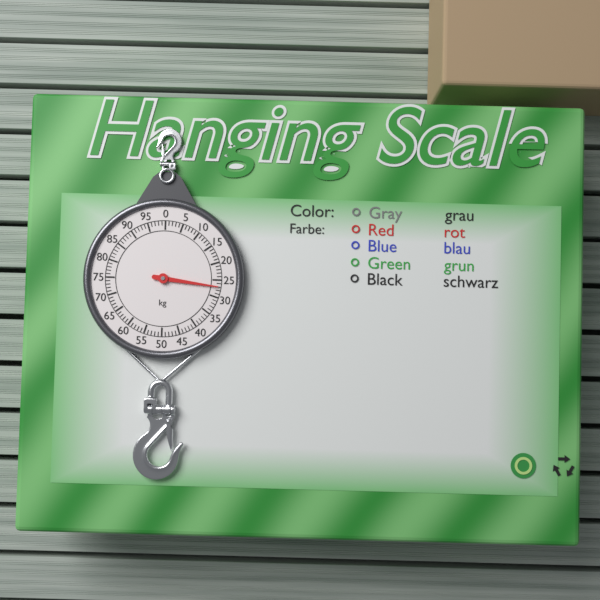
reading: 27 kg
